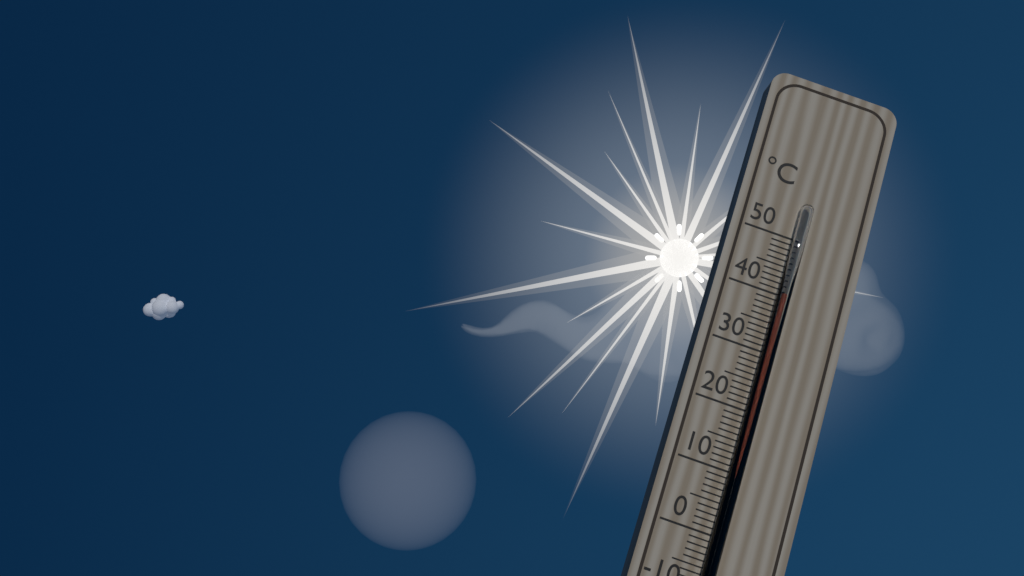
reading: 40 °C
